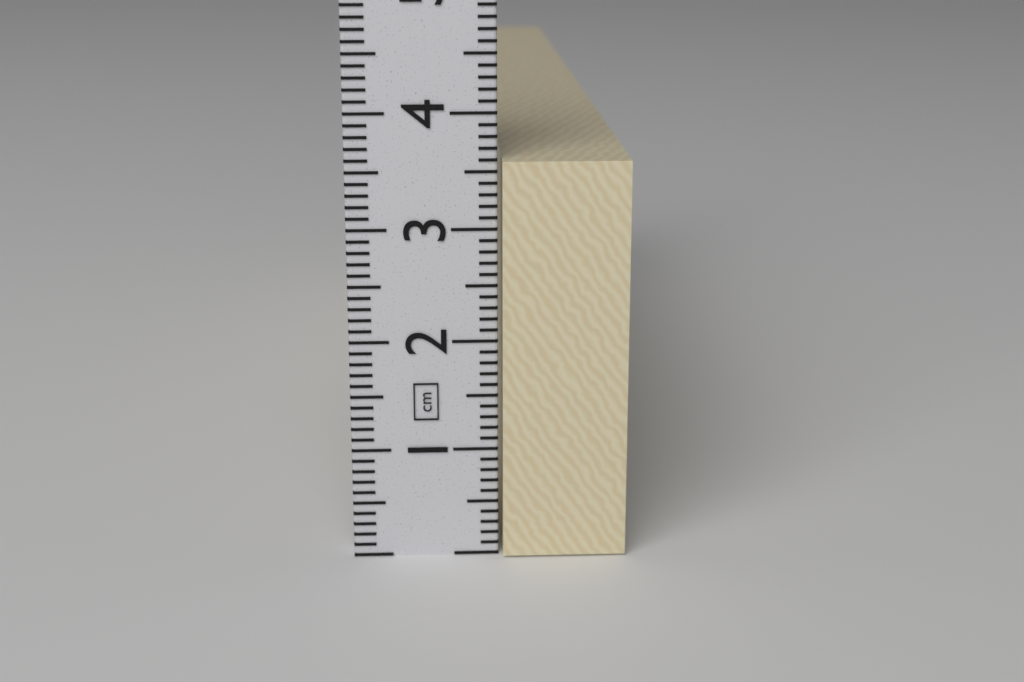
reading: 3.6 cm
